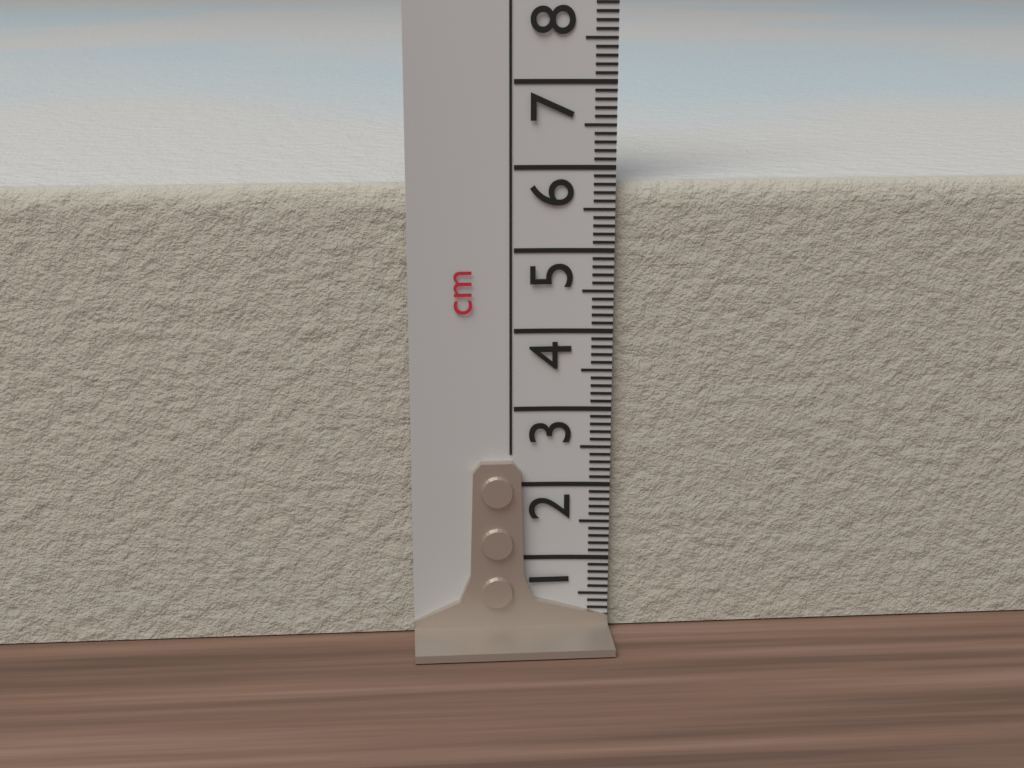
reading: 5.8 cm
